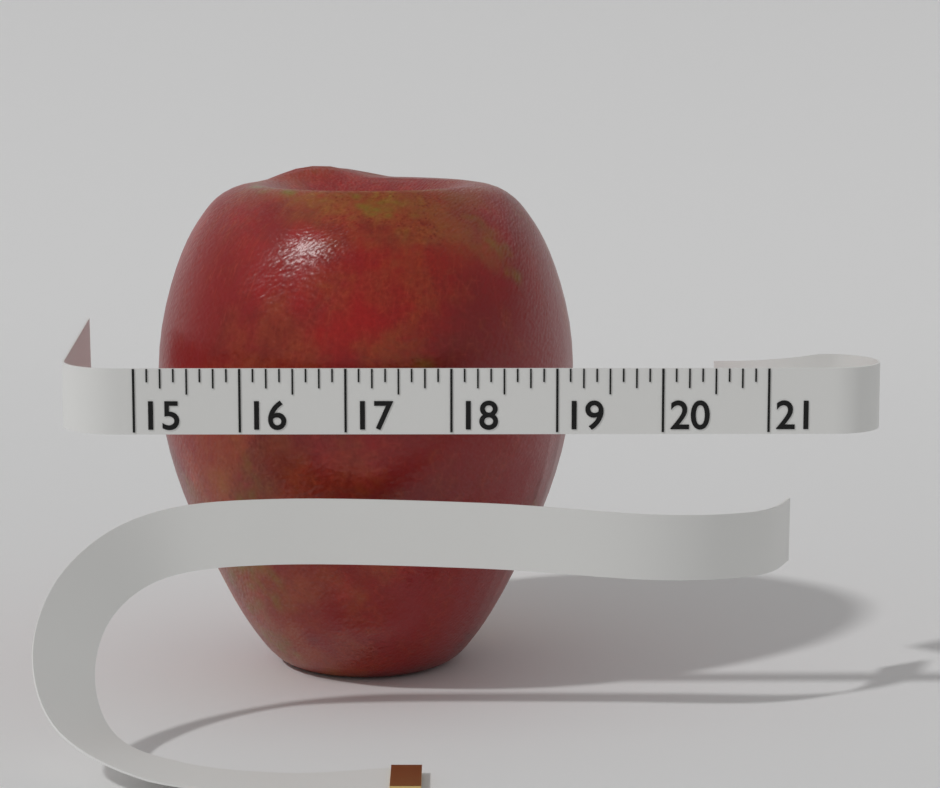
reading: 19.250 (no unit)
